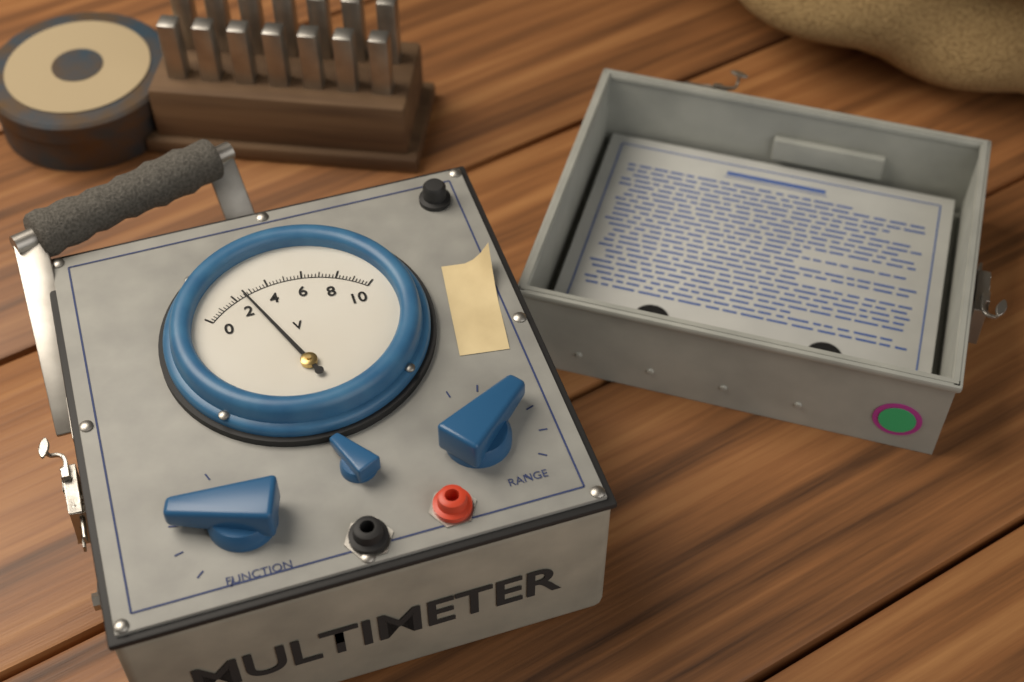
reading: 2.6 V
